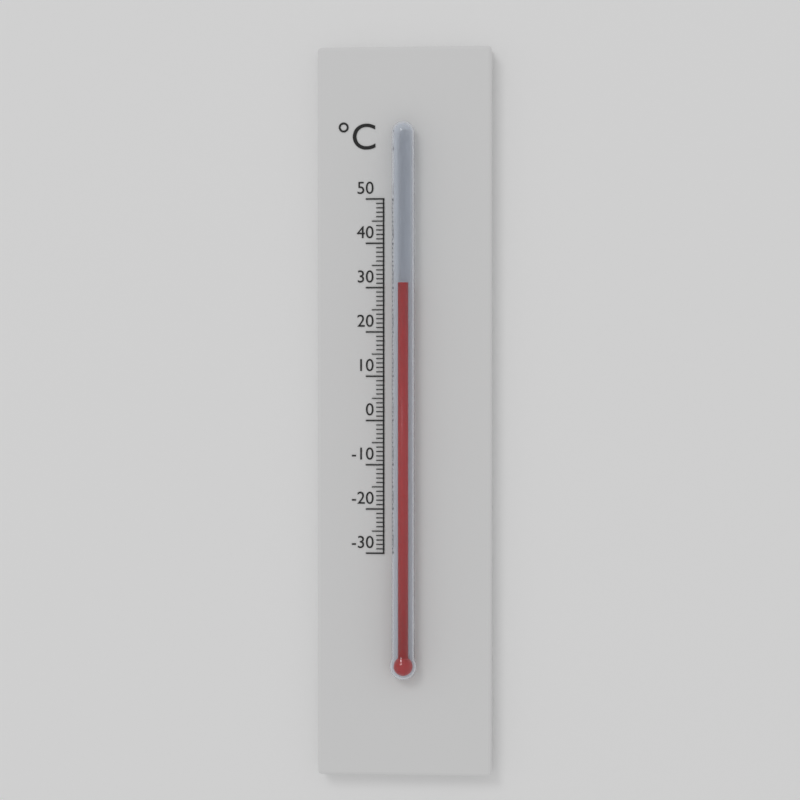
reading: 31 °C
